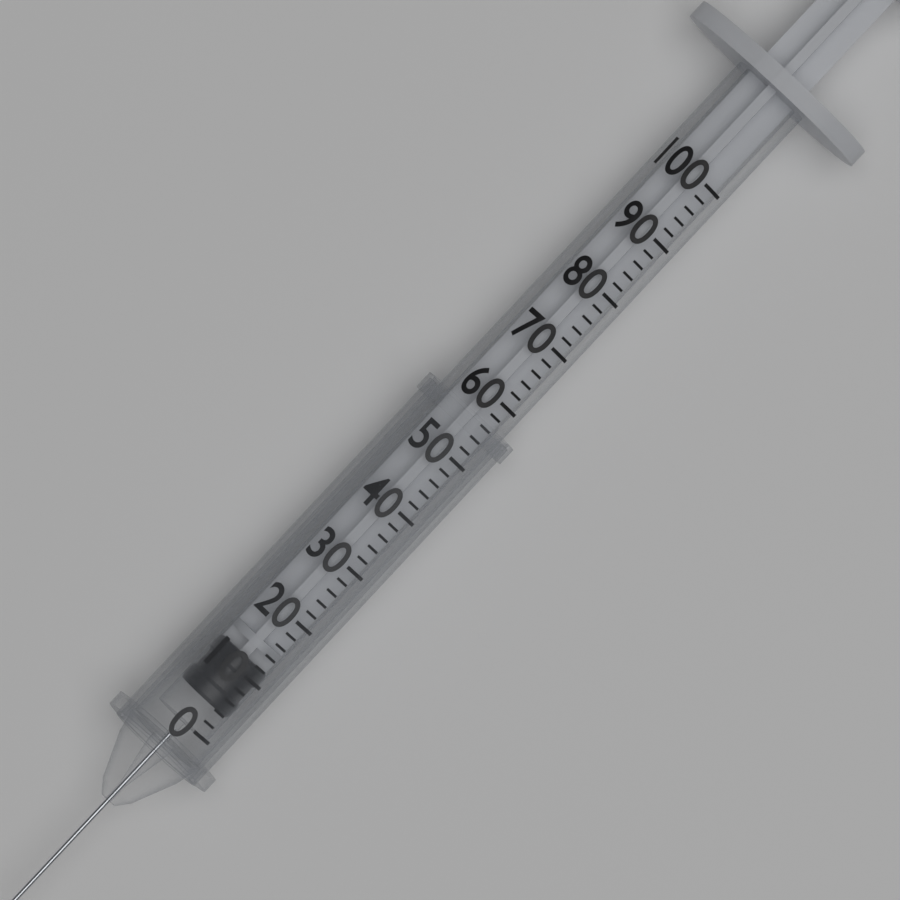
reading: 4 (no unit)
